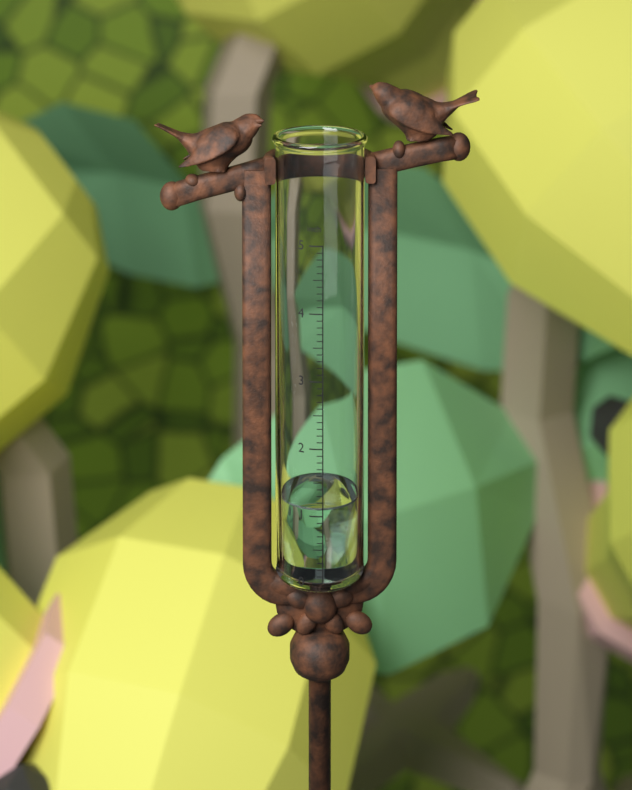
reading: 1.1 in
